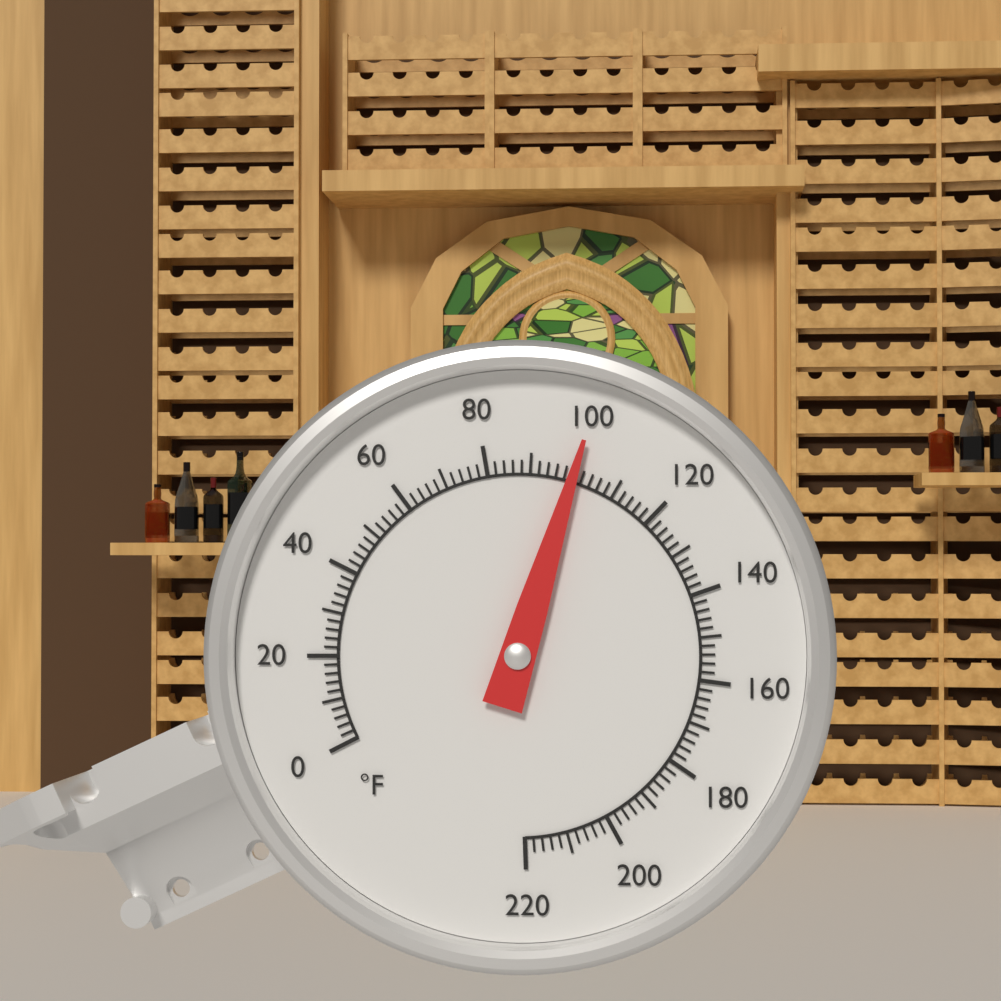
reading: 100 °F
